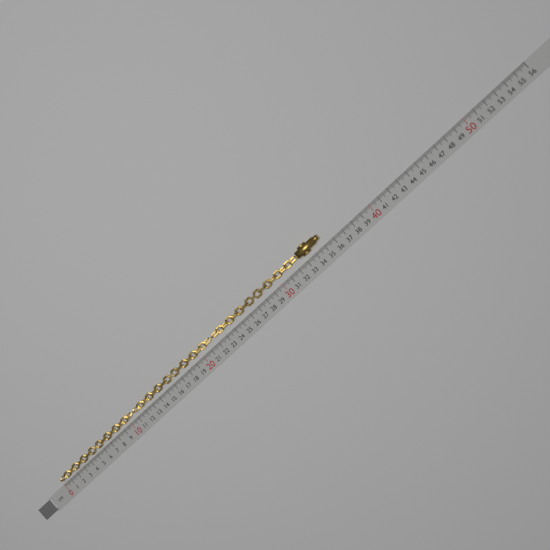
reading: 35.1 cm
